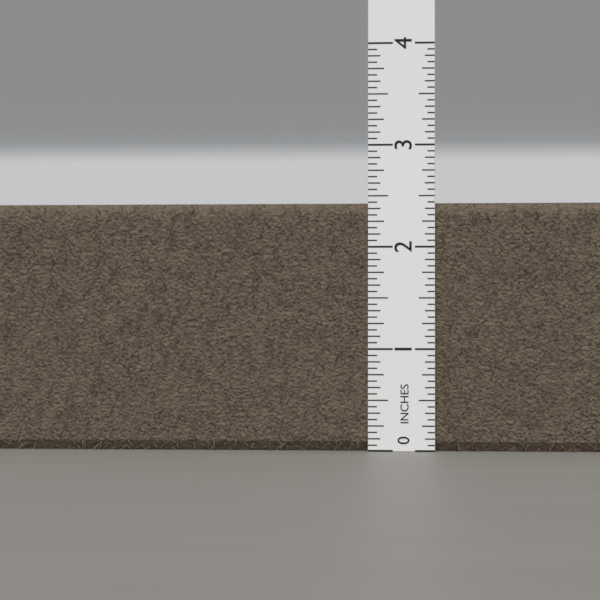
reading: 2.4375 in
